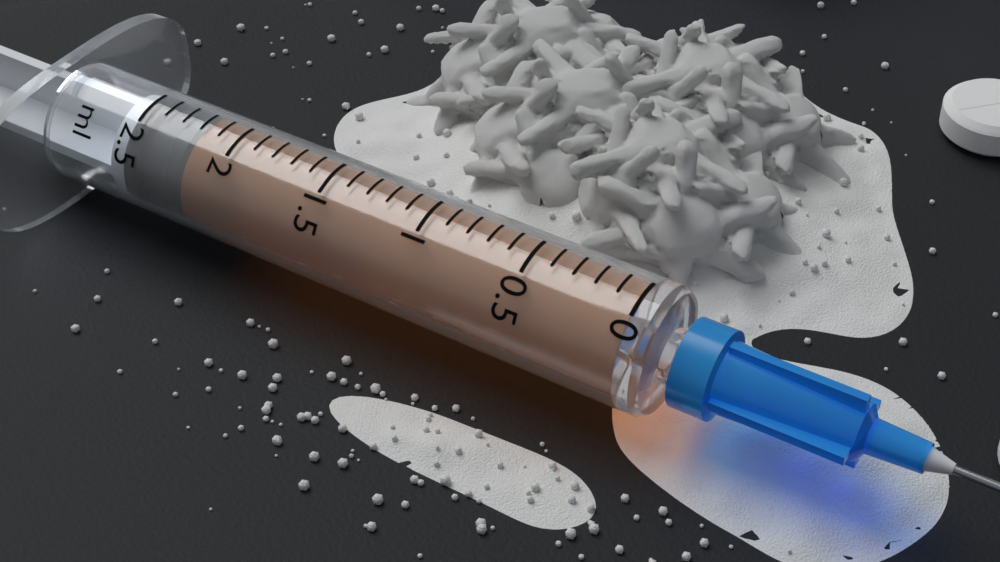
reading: 2.2 ml
